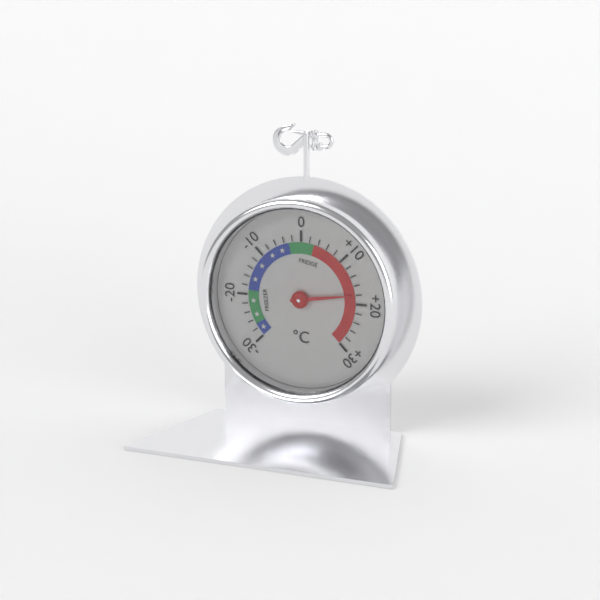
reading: 18 °C
